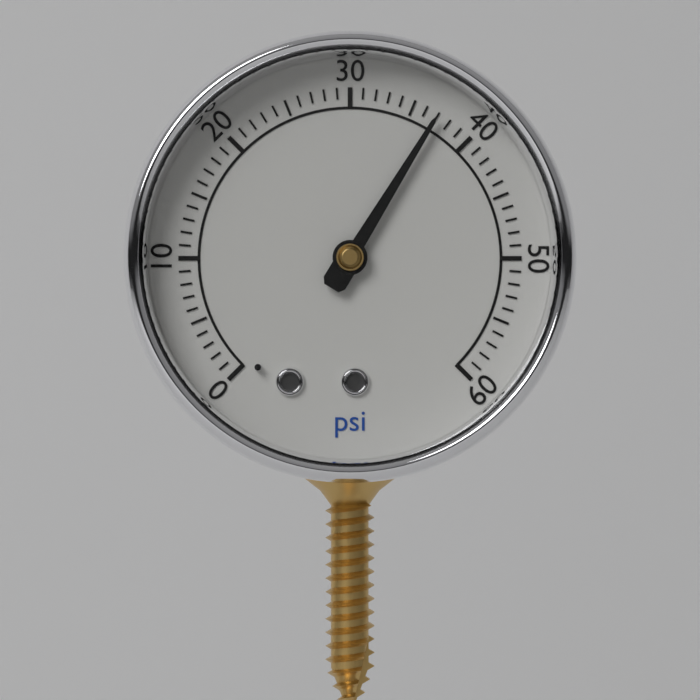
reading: 37 psi
